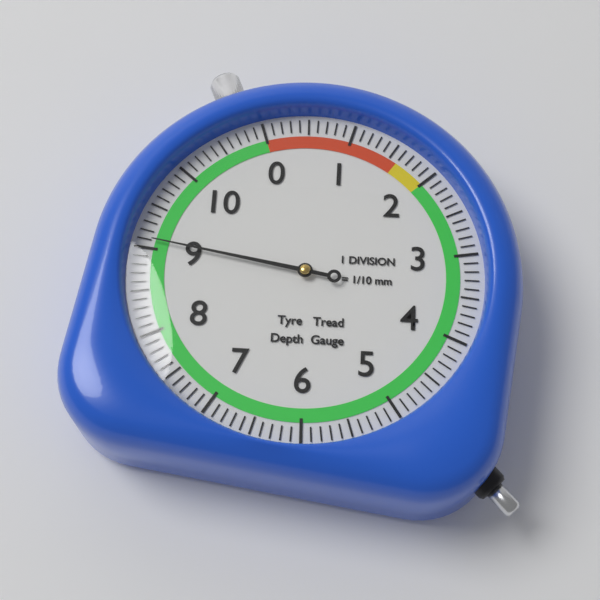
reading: 9.1 mm
